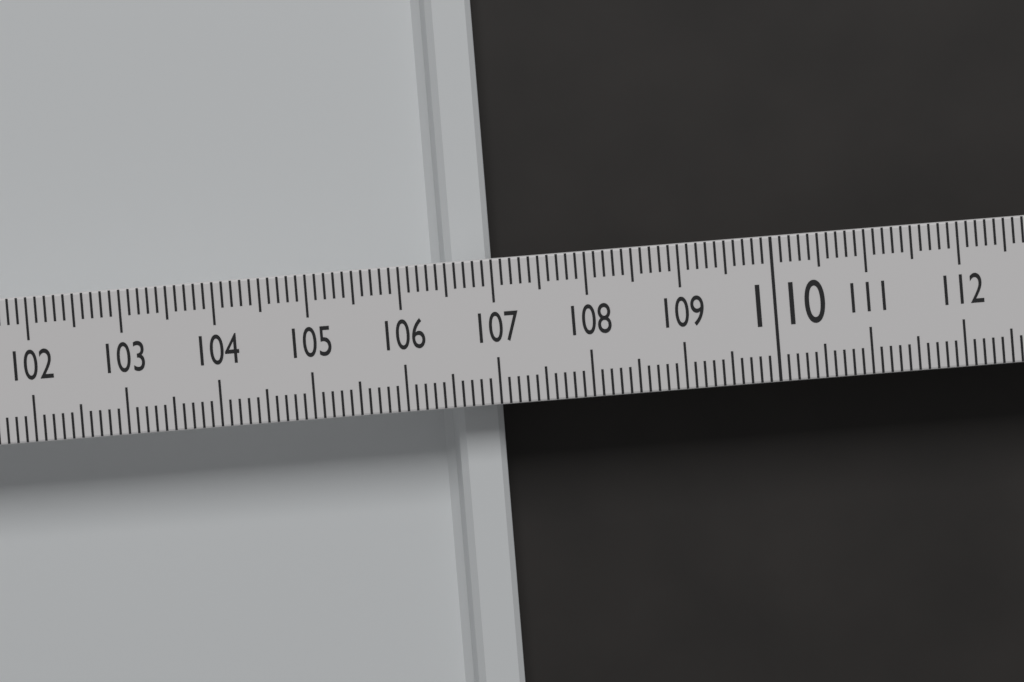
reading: 107.0 (no unit)
